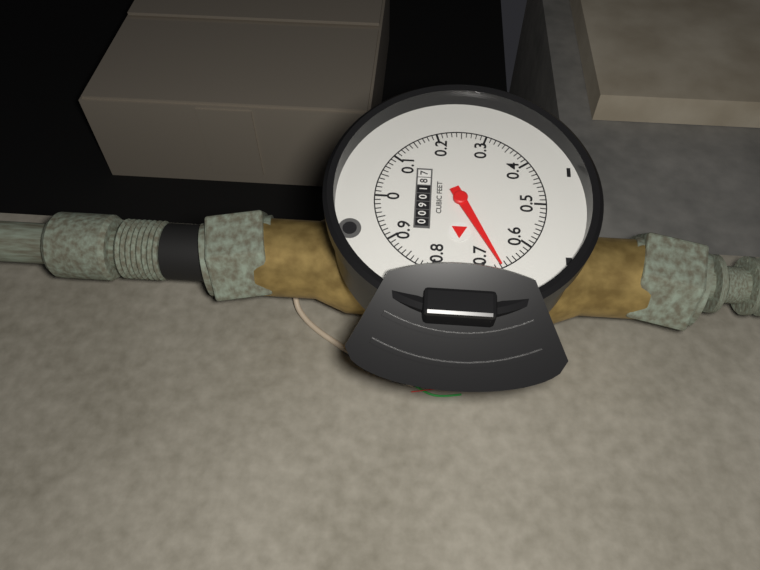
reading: 0.67 cubic feet
